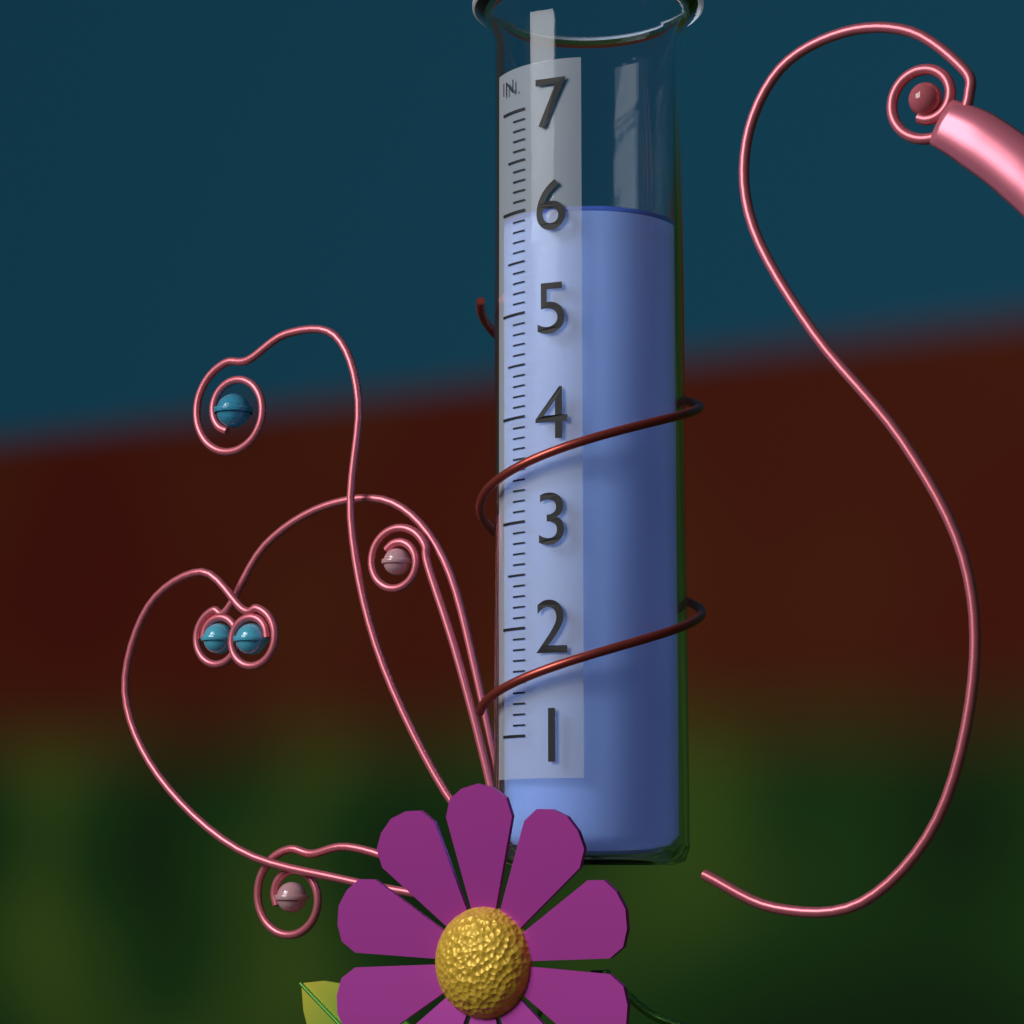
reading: 6.0 in
